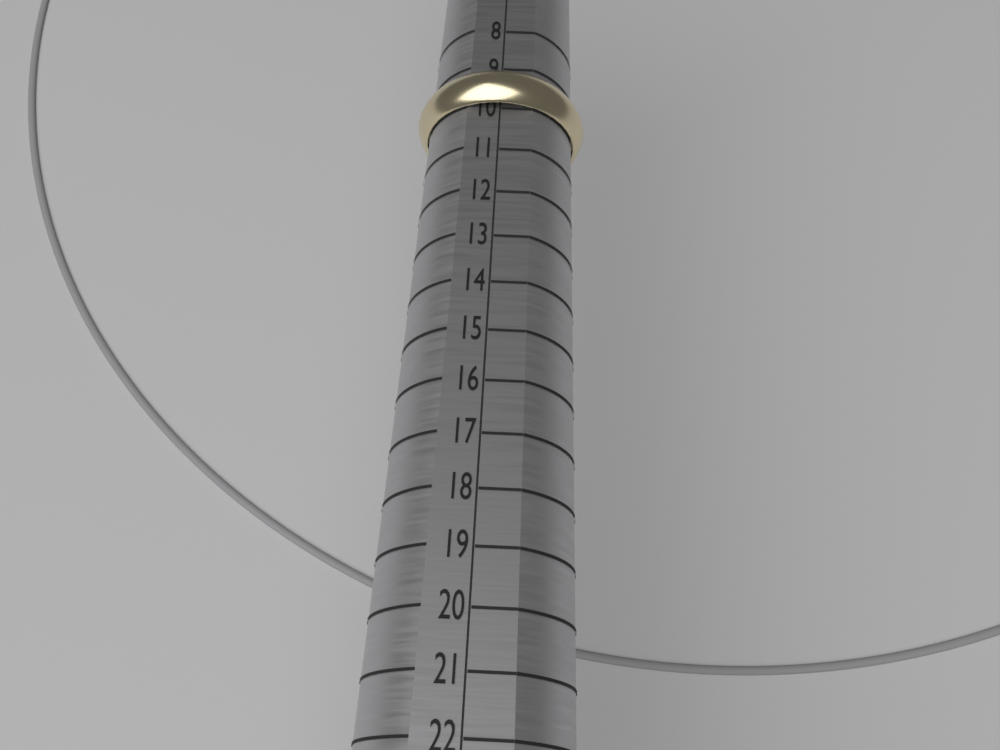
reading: 10 (no unit)
